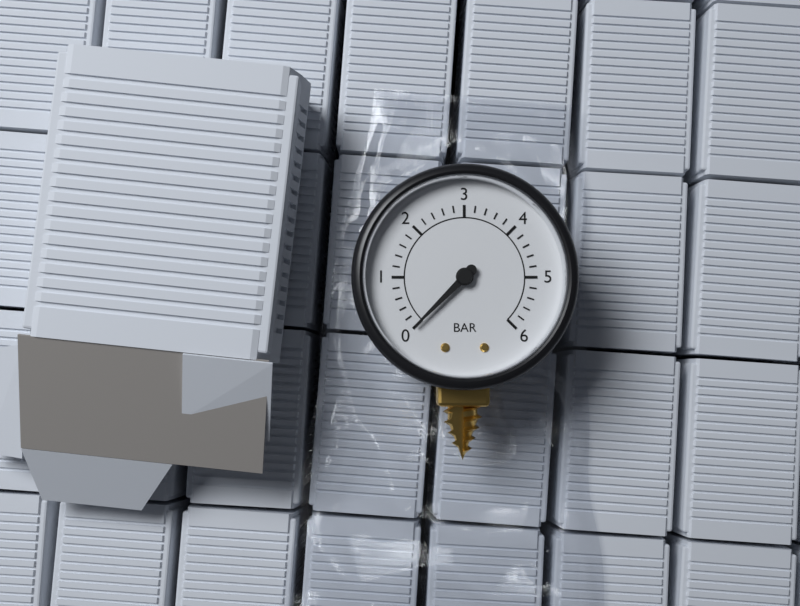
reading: 0.0 bar
